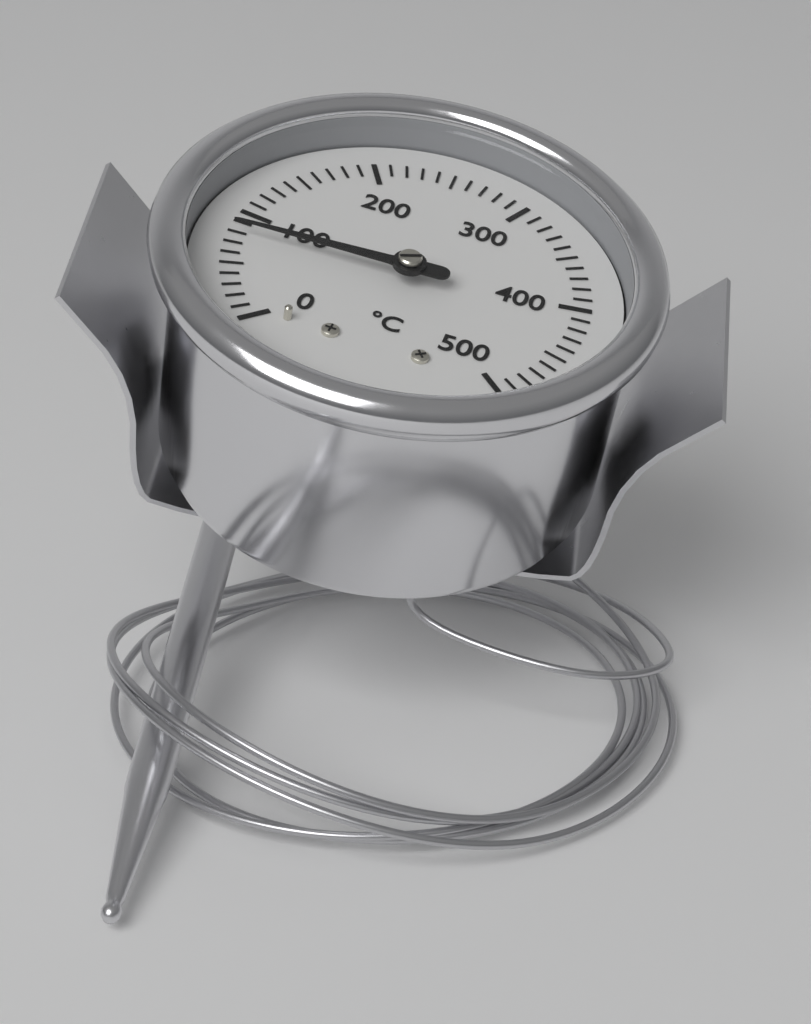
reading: 80 °C
